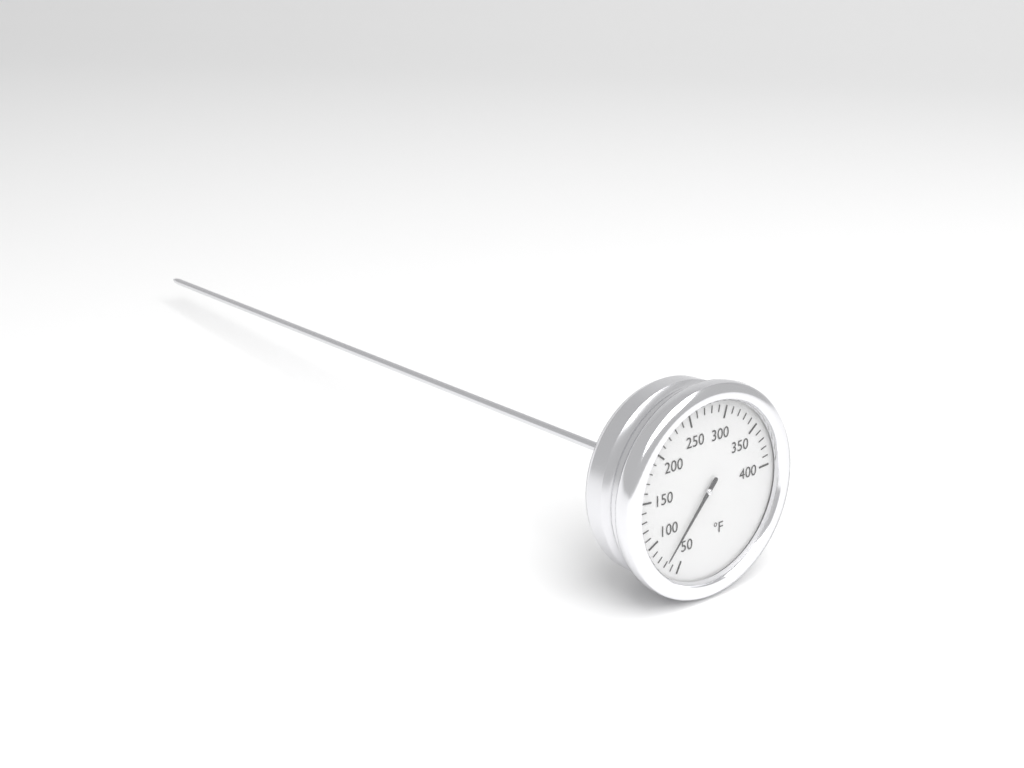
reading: 70 °F
